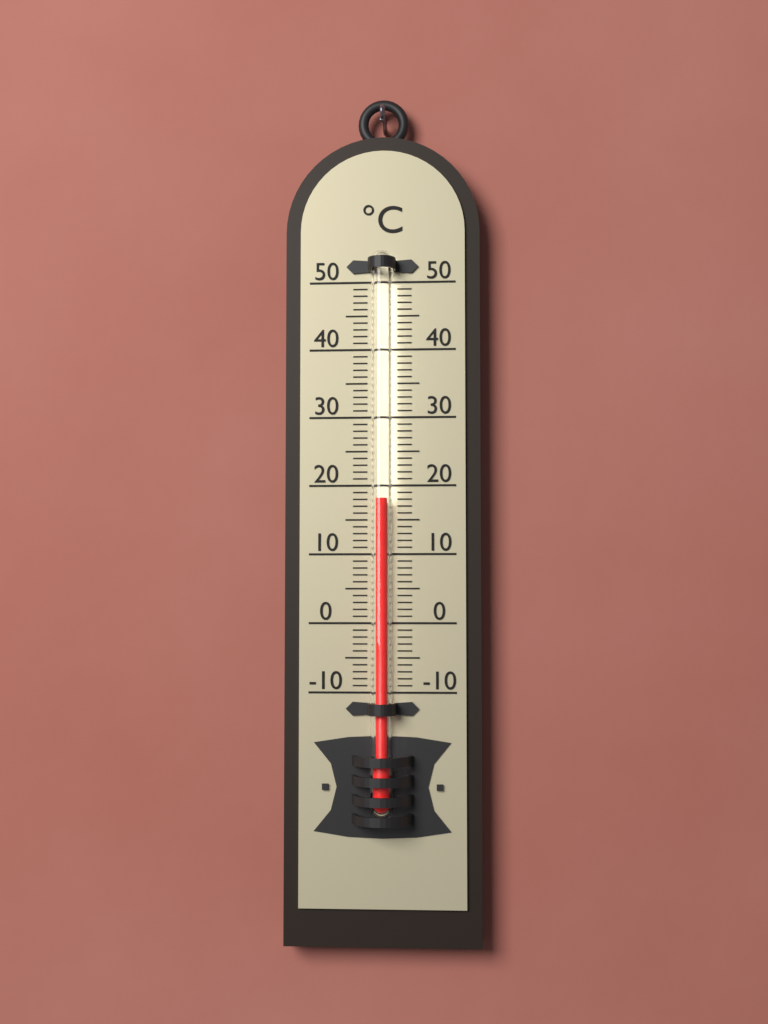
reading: 18 °C
